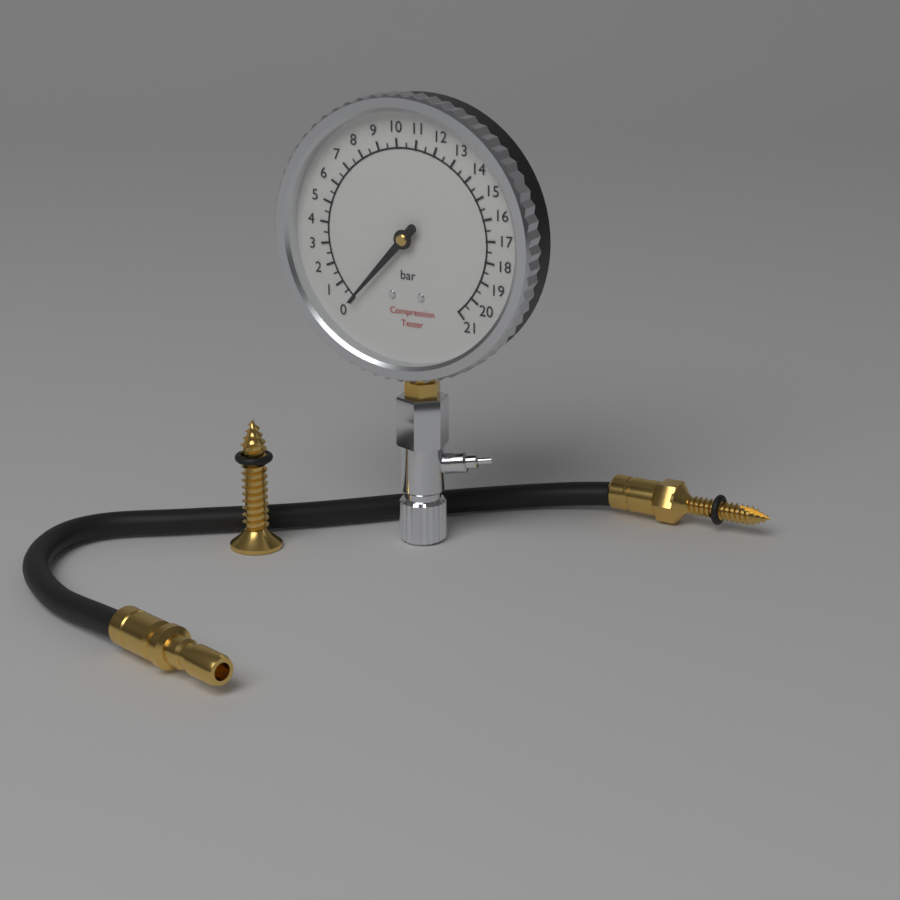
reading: 0.0 bar
